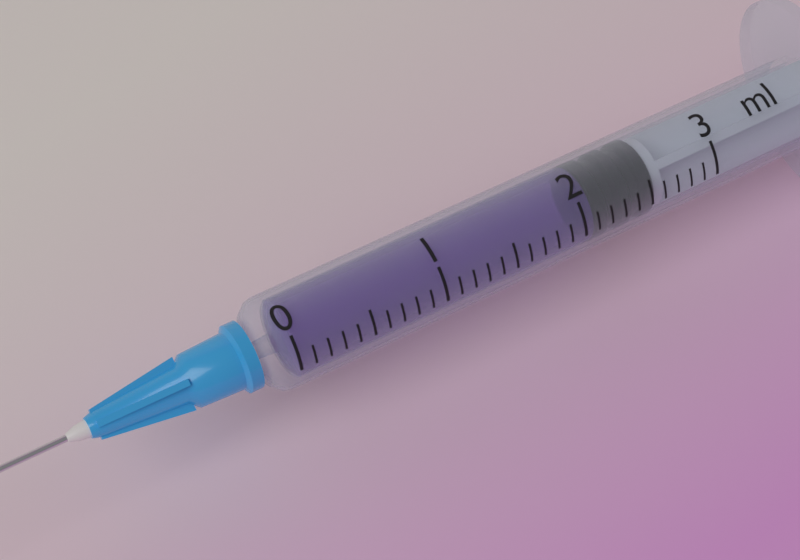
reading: 2.1 ml
